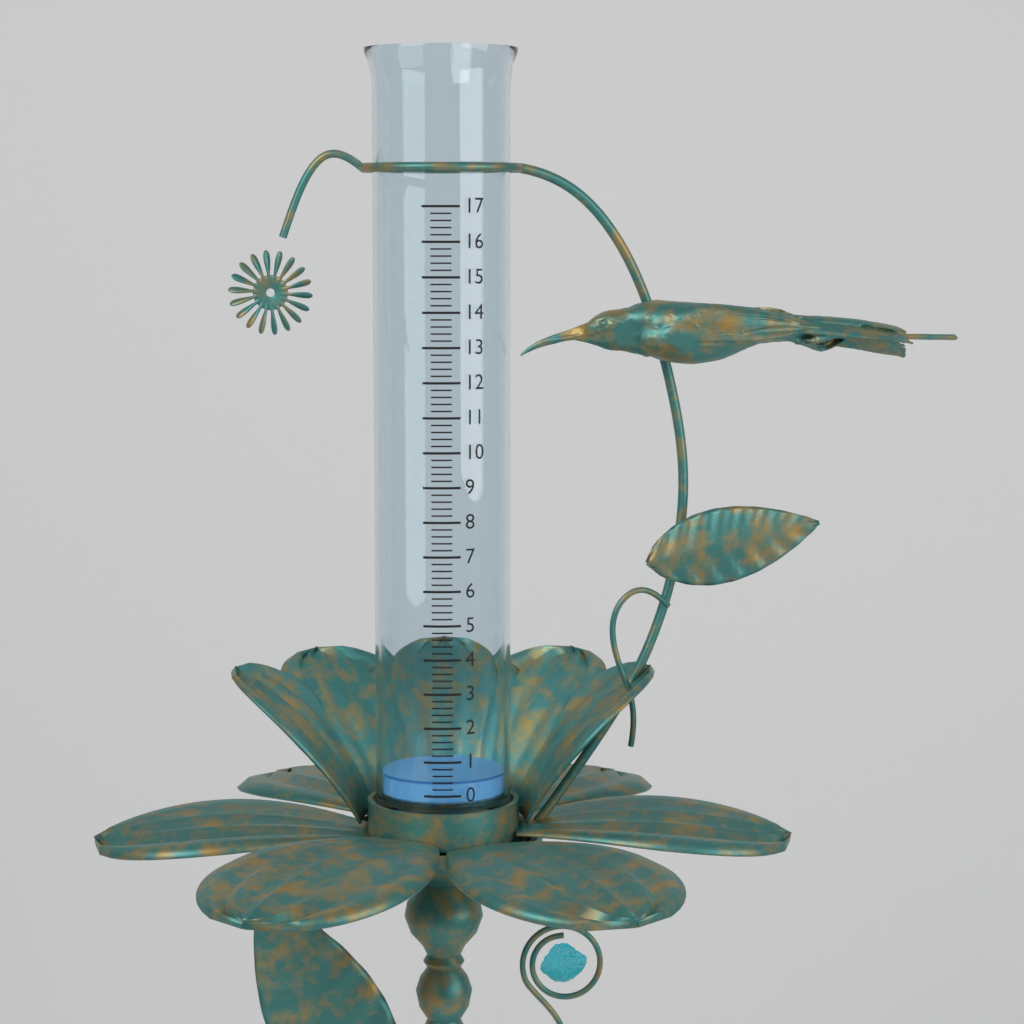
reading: 0.4 (no unit)
